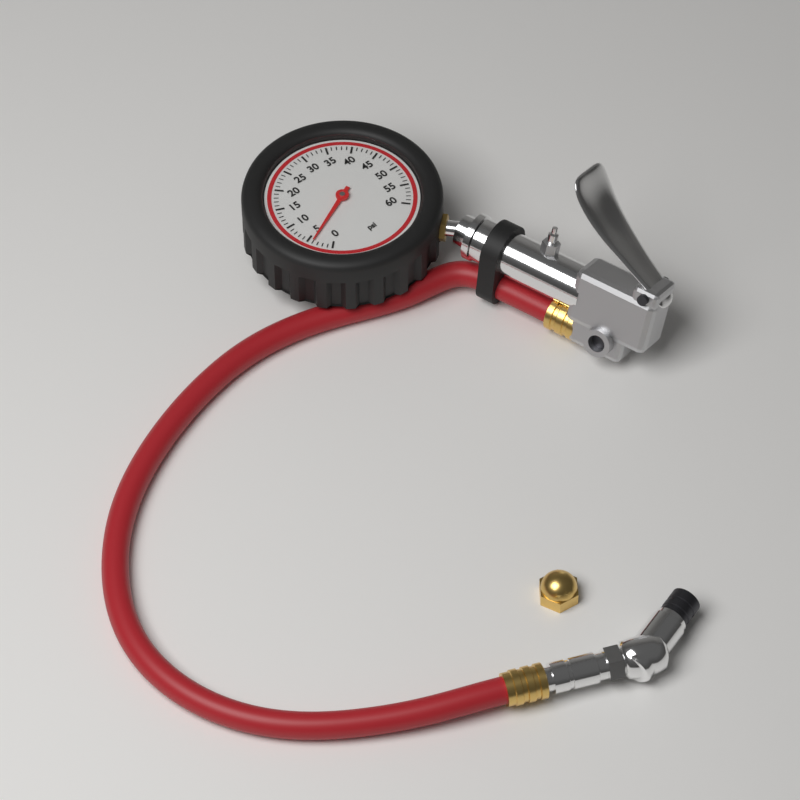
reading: 4 psi
